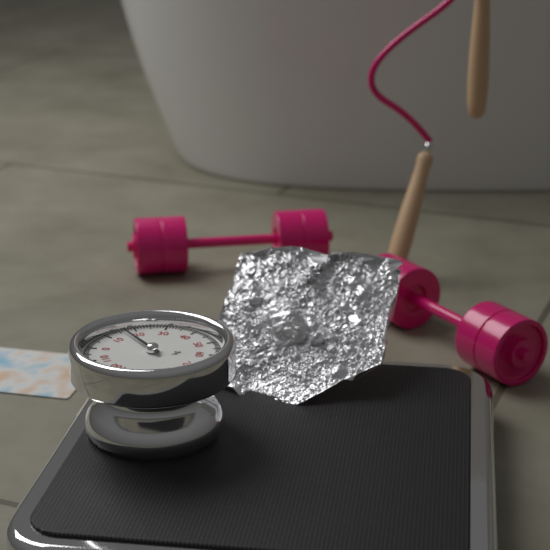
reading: 16 kg
